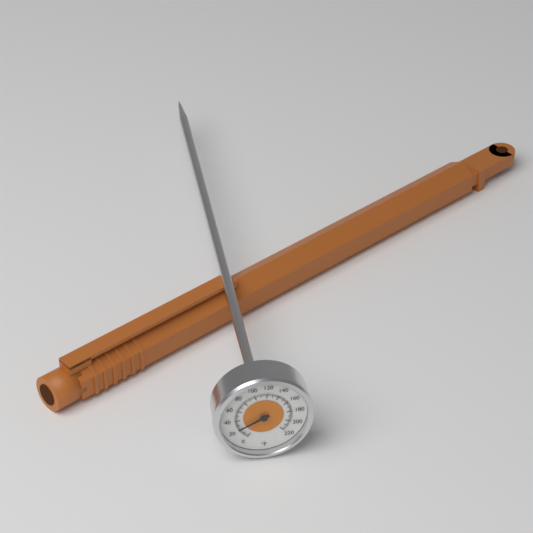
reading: 22 °F
